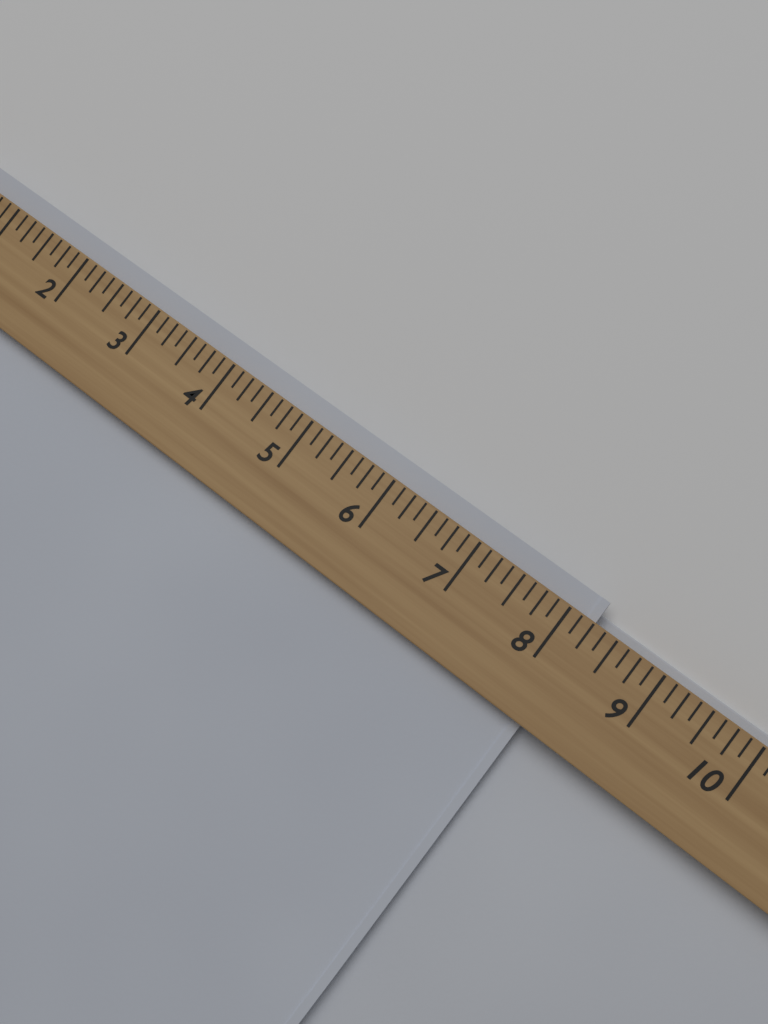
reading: 8.250 (no unit)
